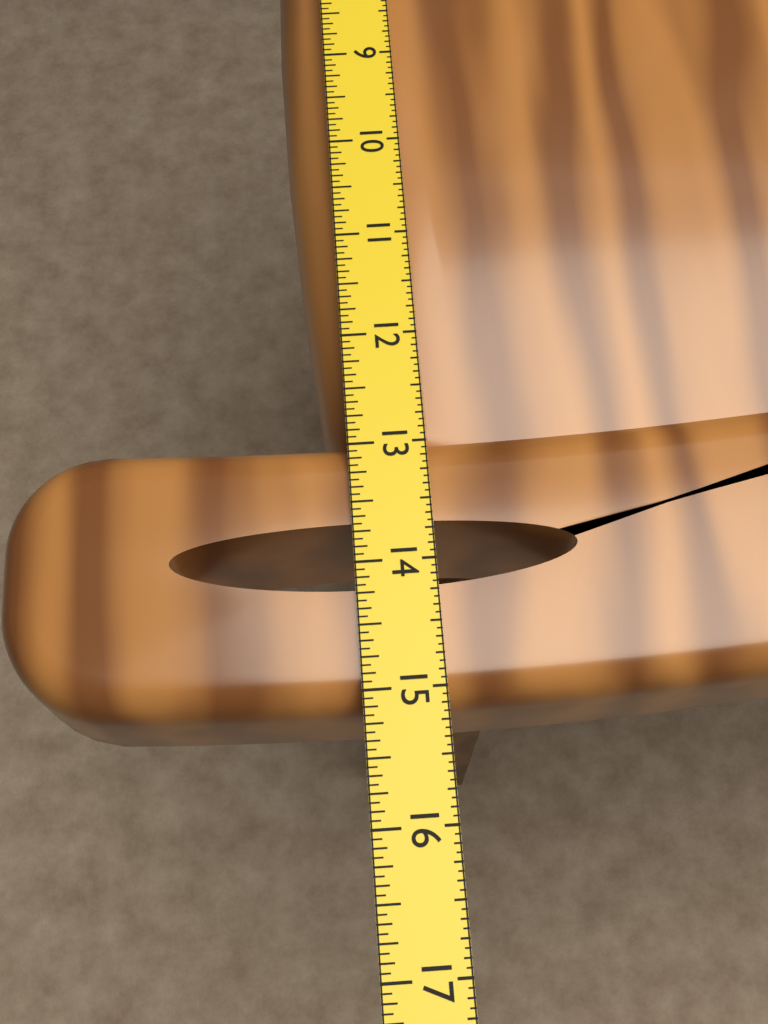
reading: 15.1250 in
